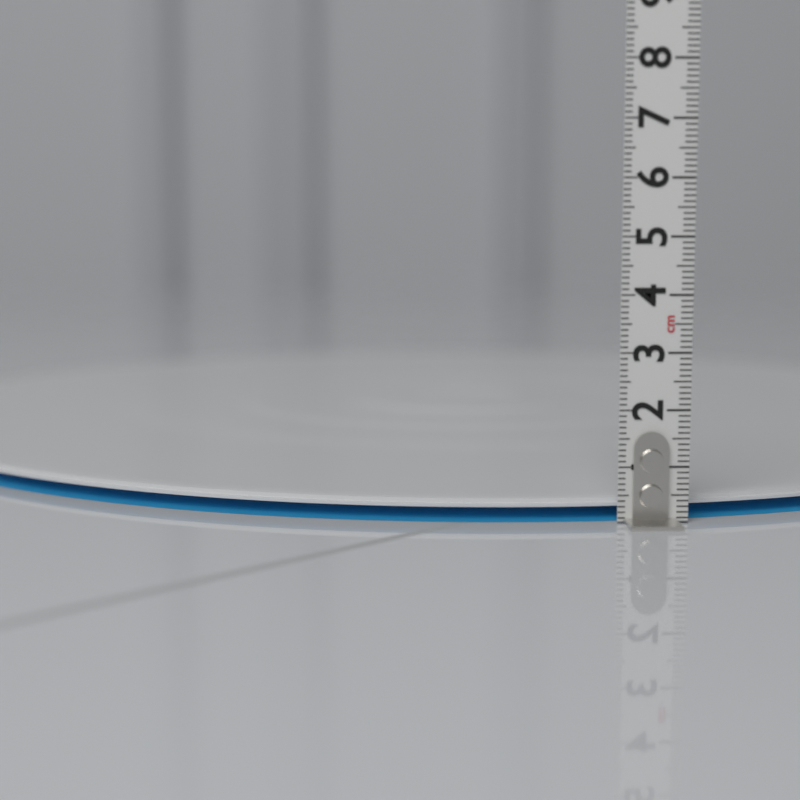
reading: 0.4 cm
